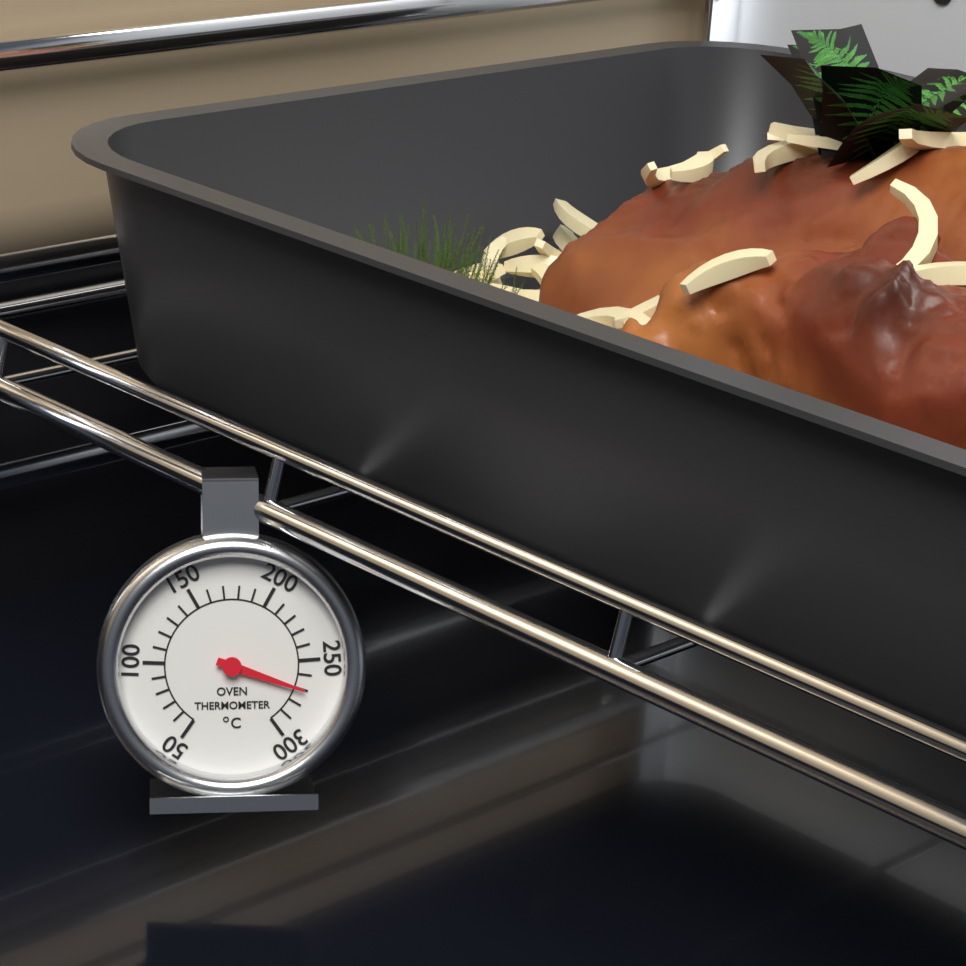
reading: 270 °C
